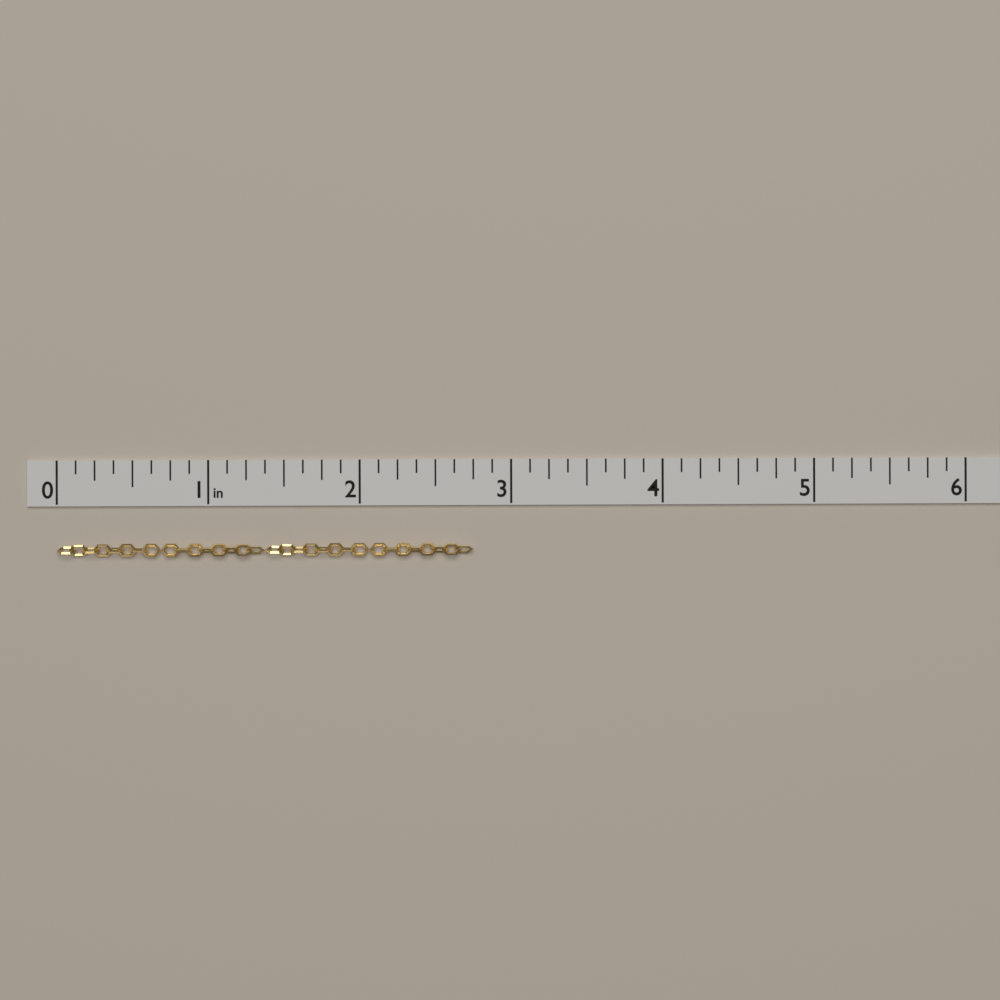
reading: 2.750 in
